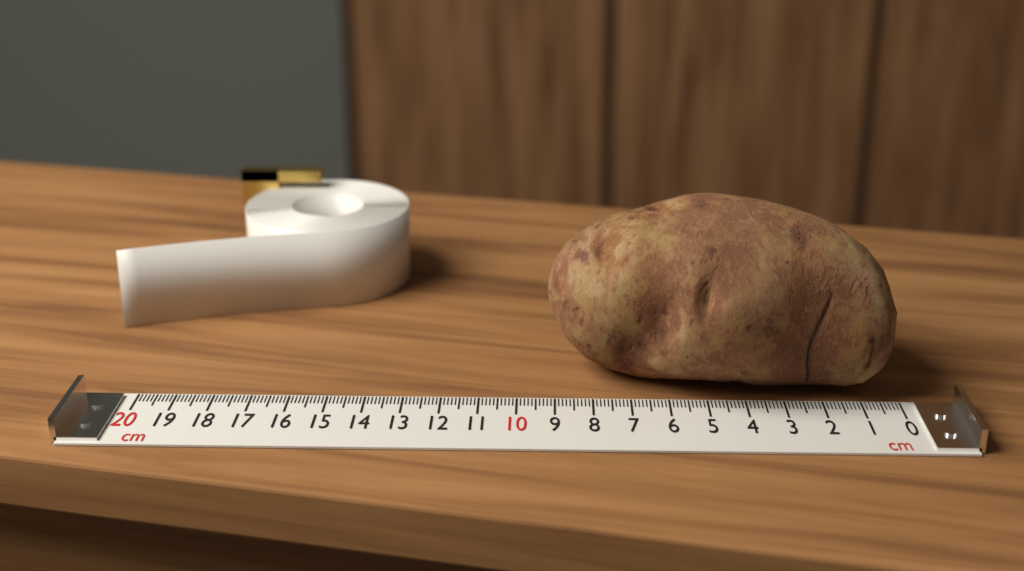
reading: 9.2 cm
